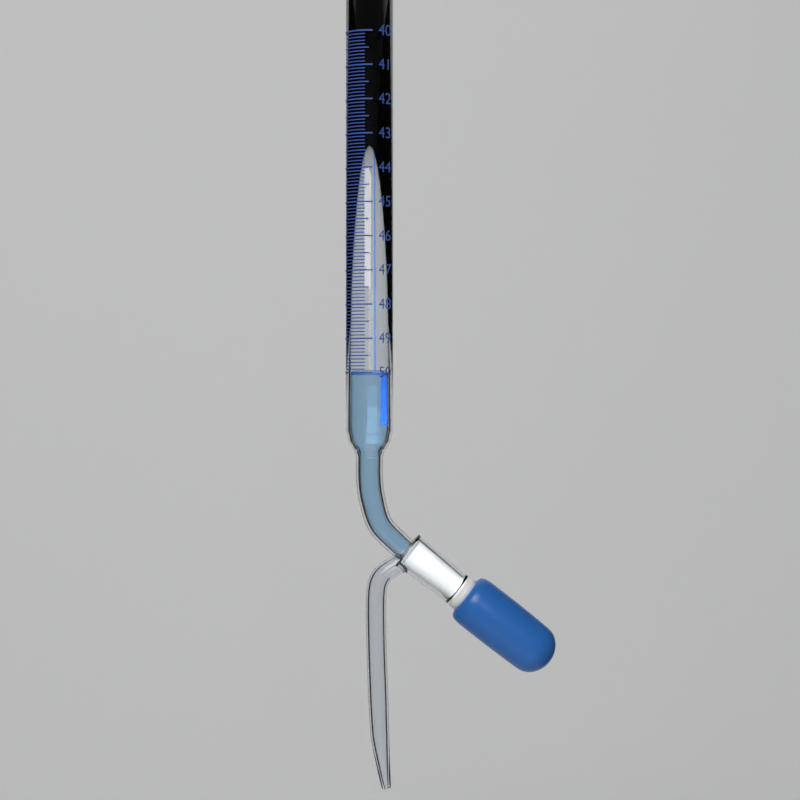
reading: 50.0 (no unit)
